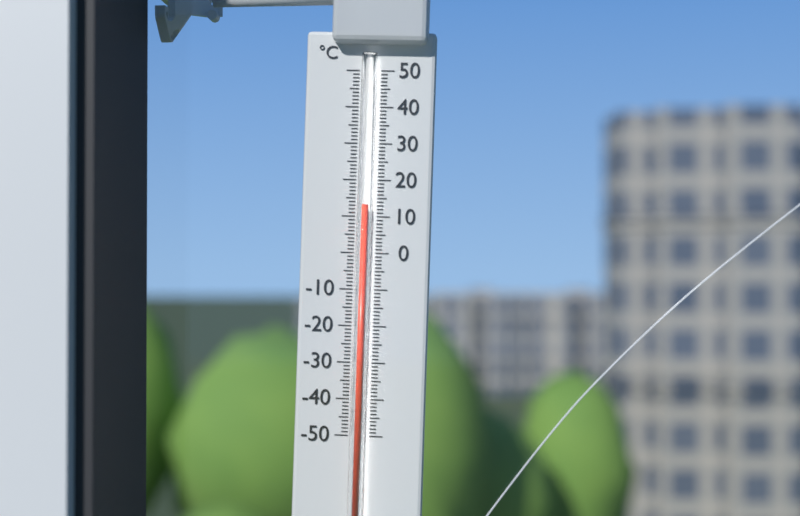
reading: 13 °C
